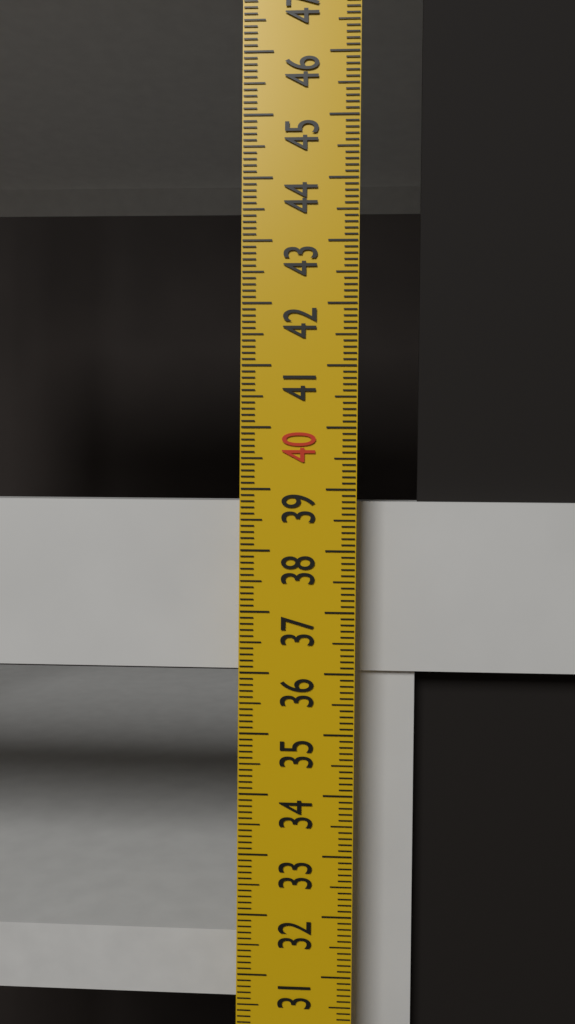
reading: 38.8 cm
